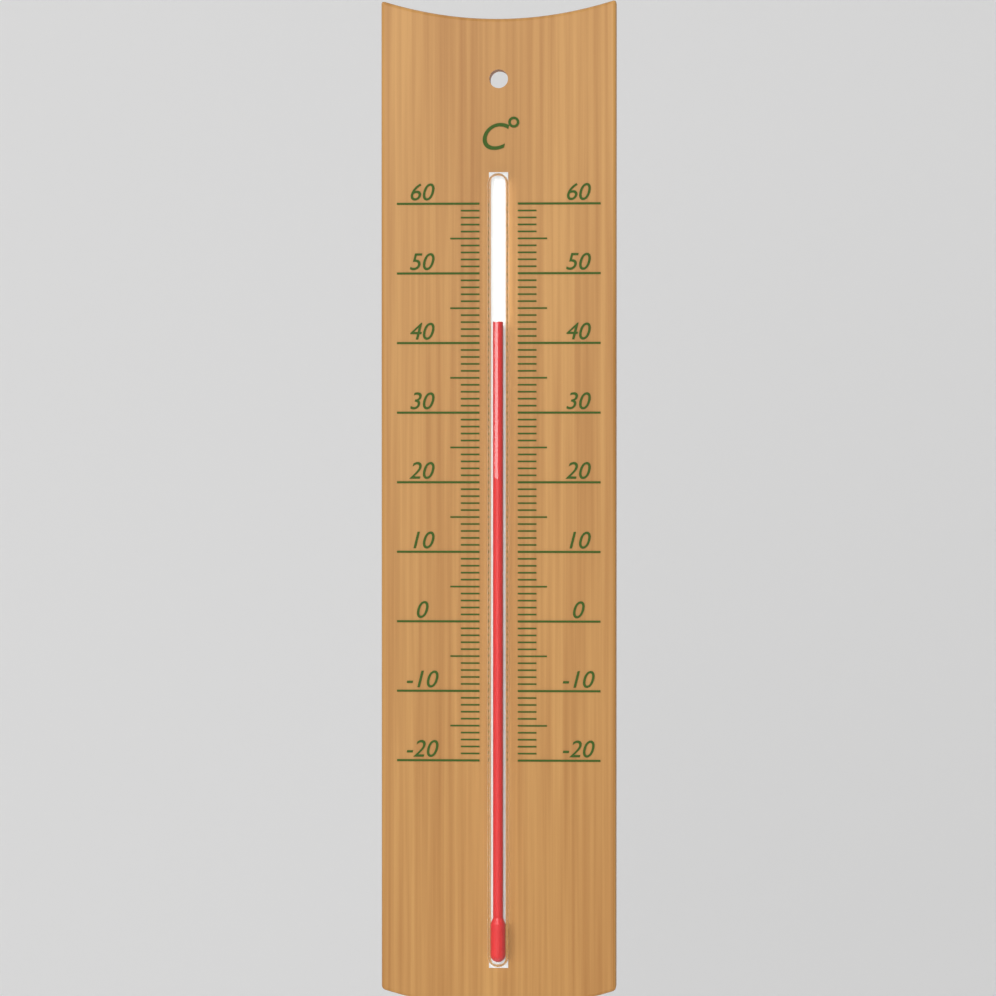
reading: 43 °C
